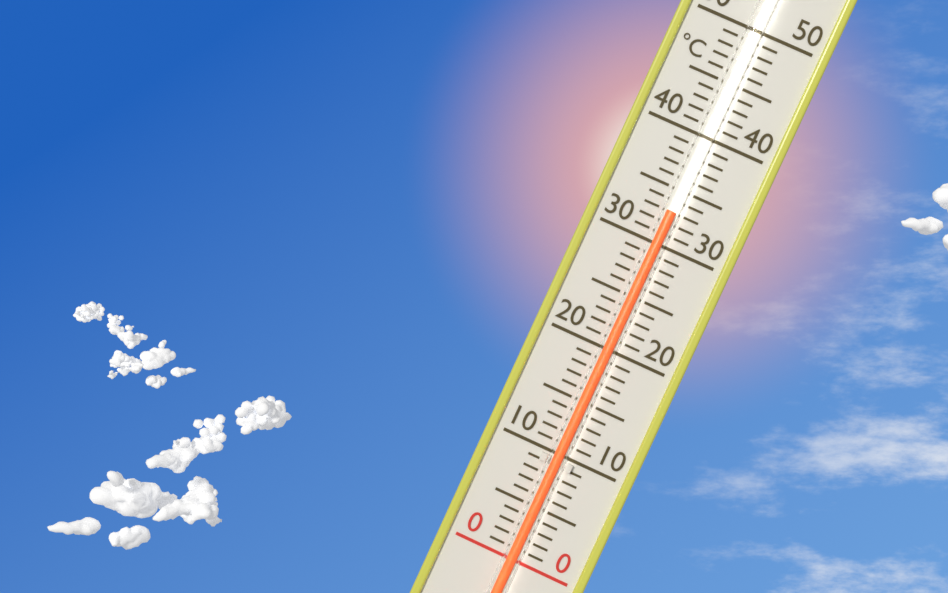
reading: 33 °C
